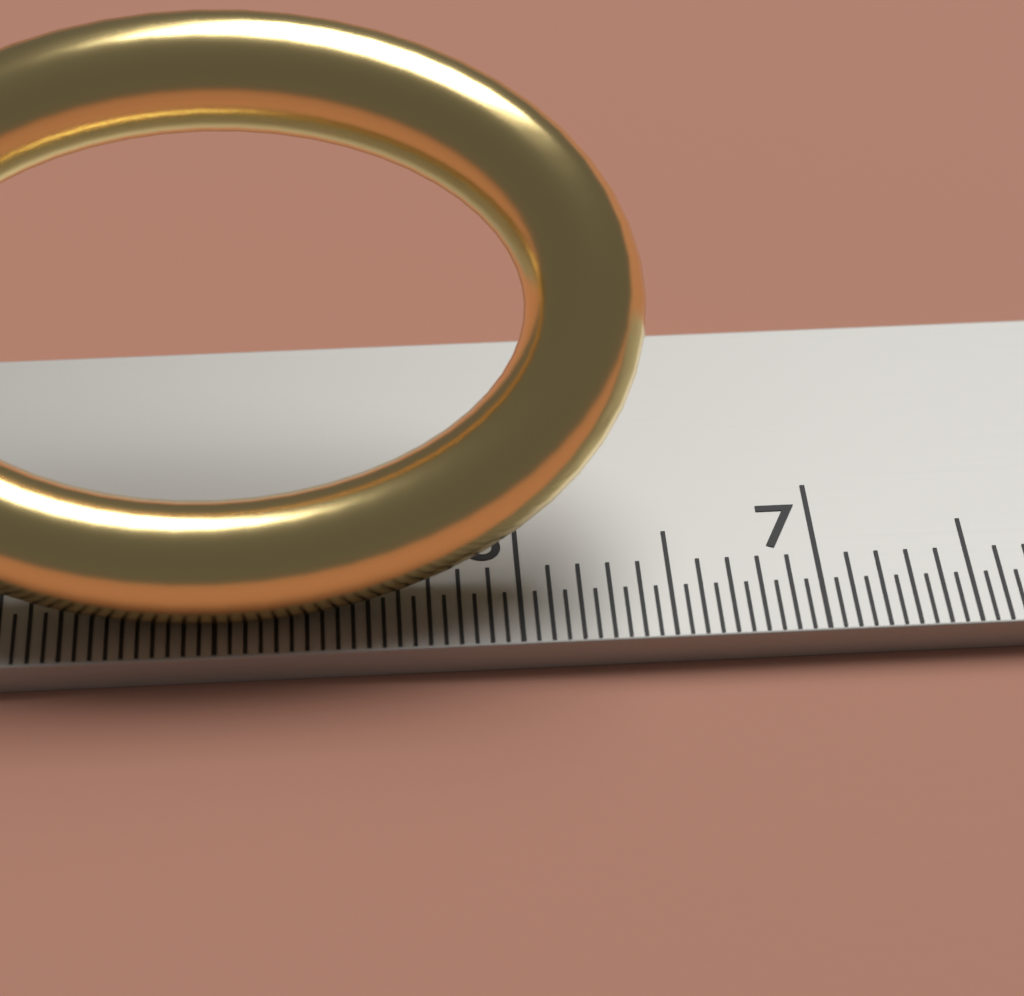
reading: 6.45 cm
